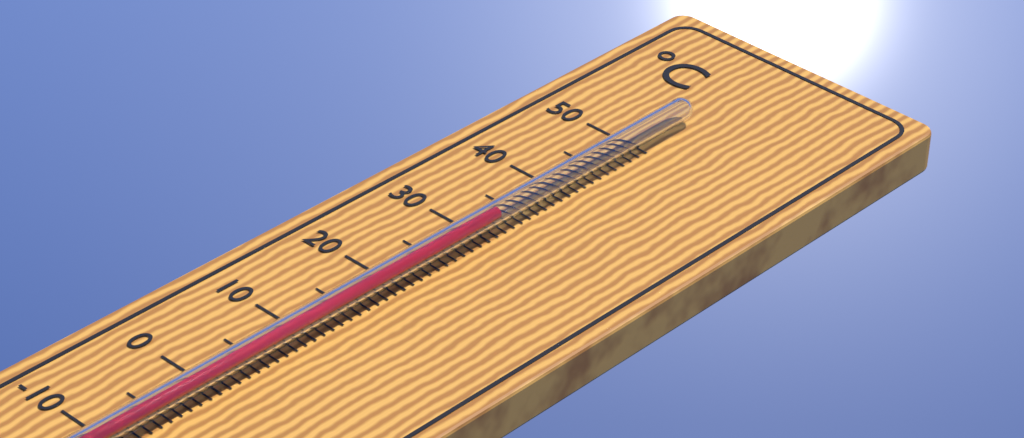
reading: 32 °C
